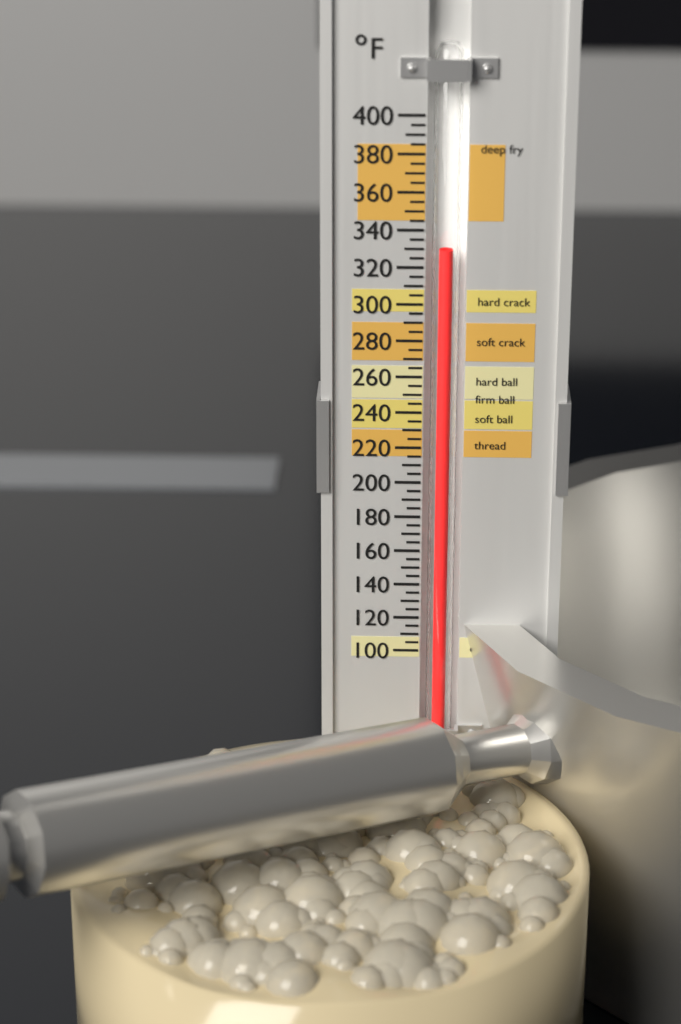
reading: 330 °F
